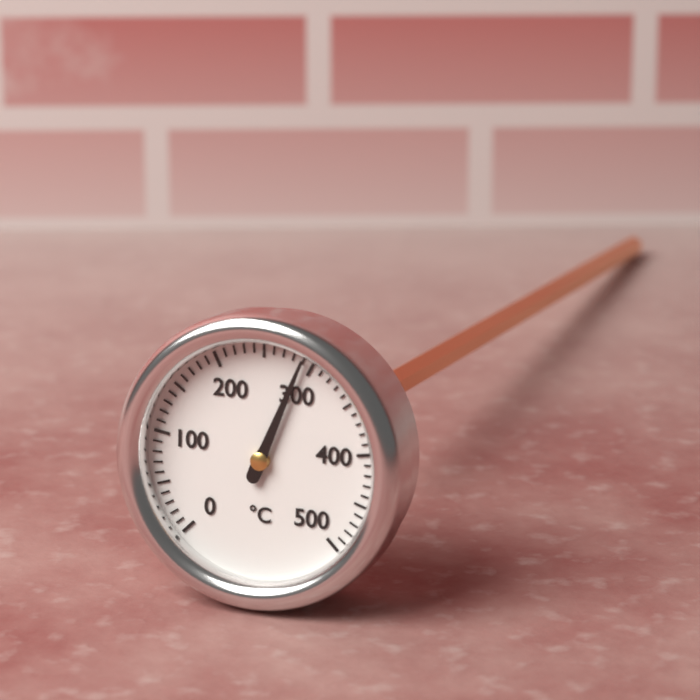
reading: 290 °C
